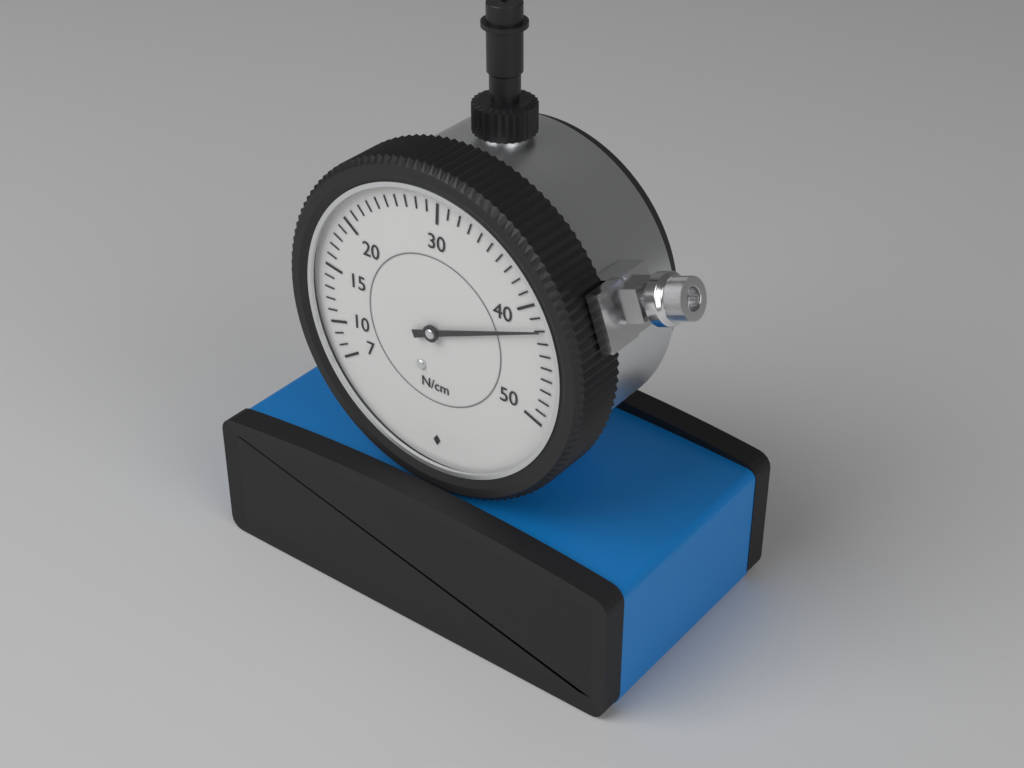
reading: 42 N/cm
